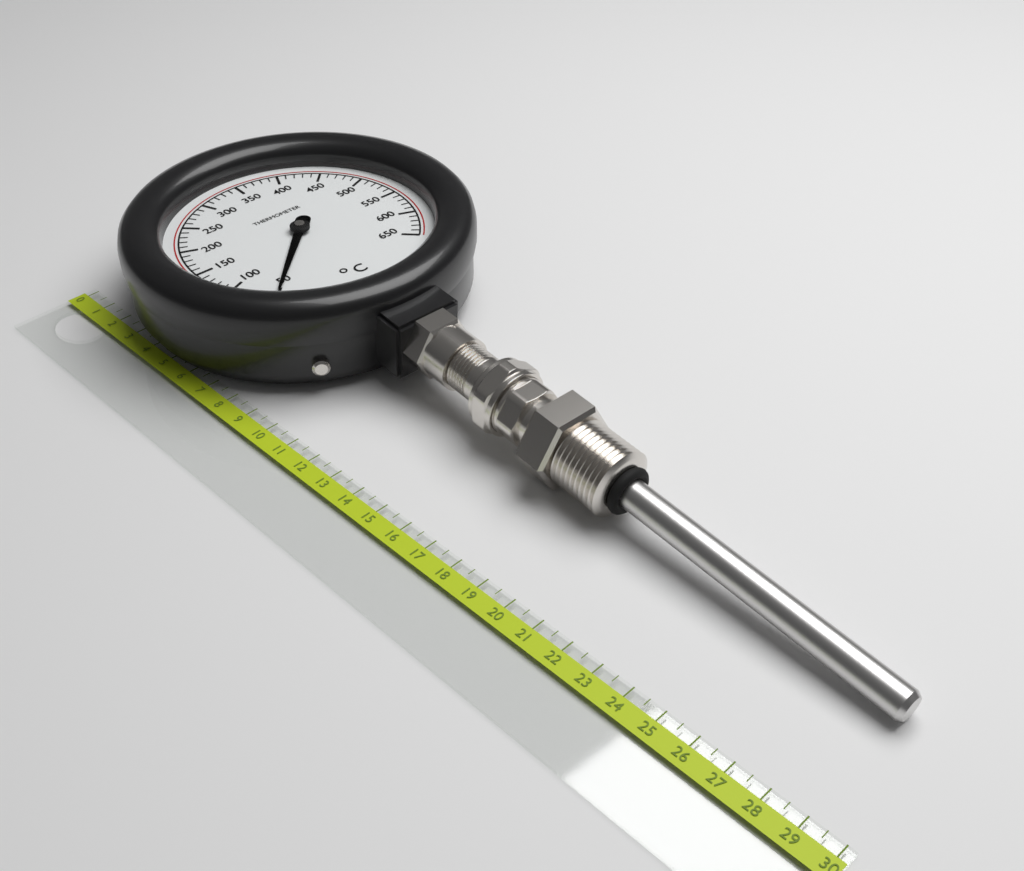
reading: 50 °C
